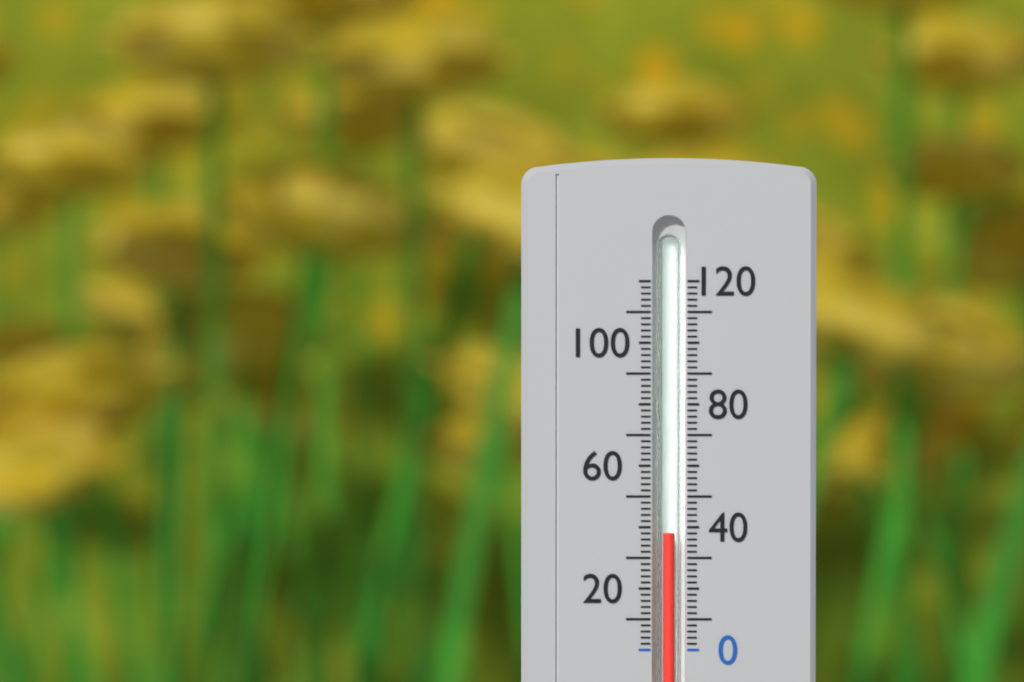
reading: 38 (no unit)
